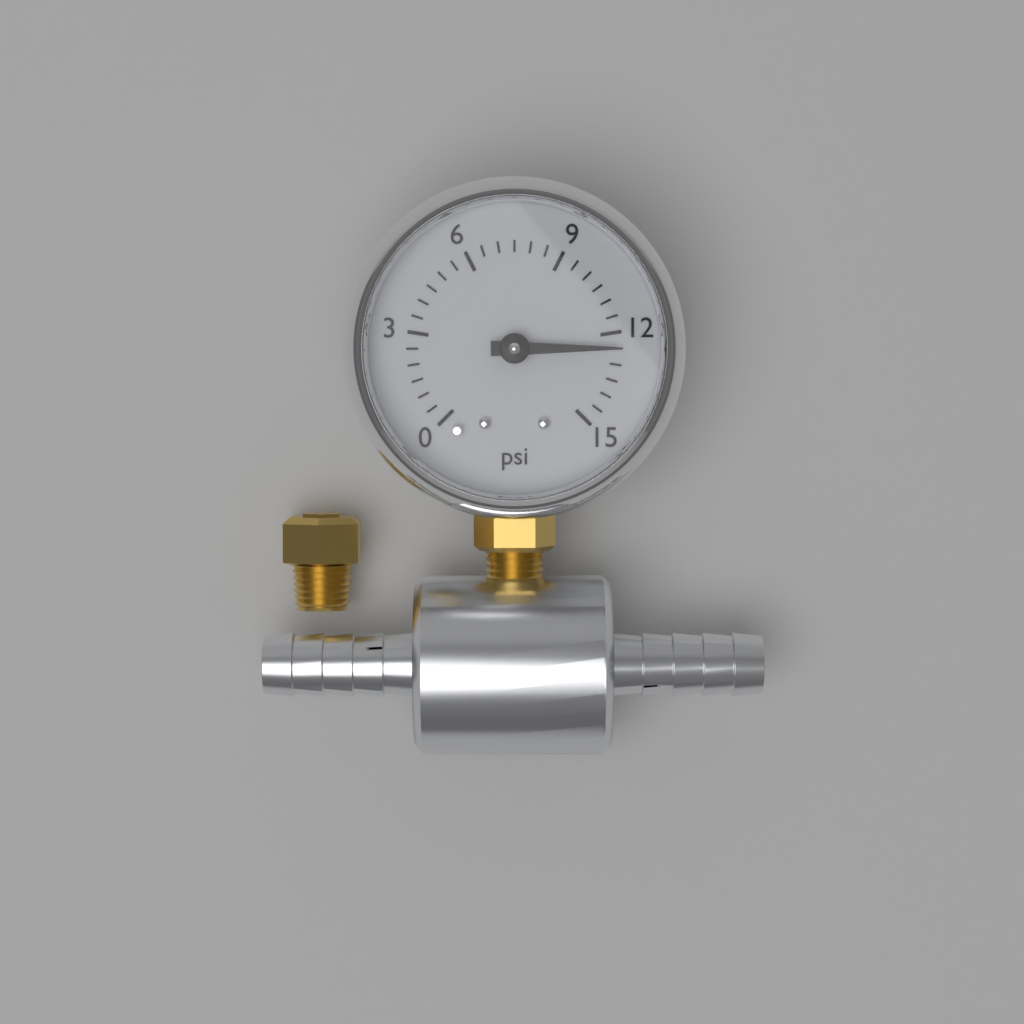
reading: 12.5 psi
